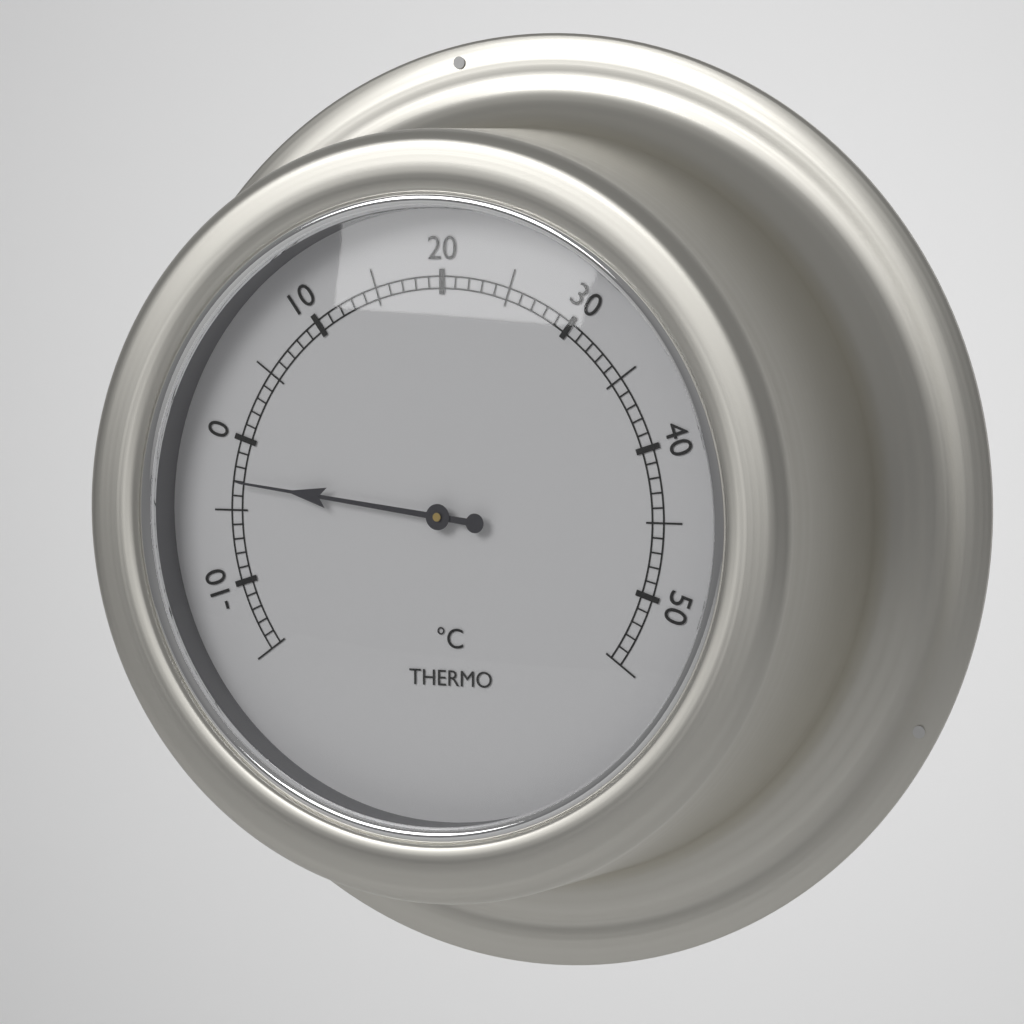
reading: -3 °C
